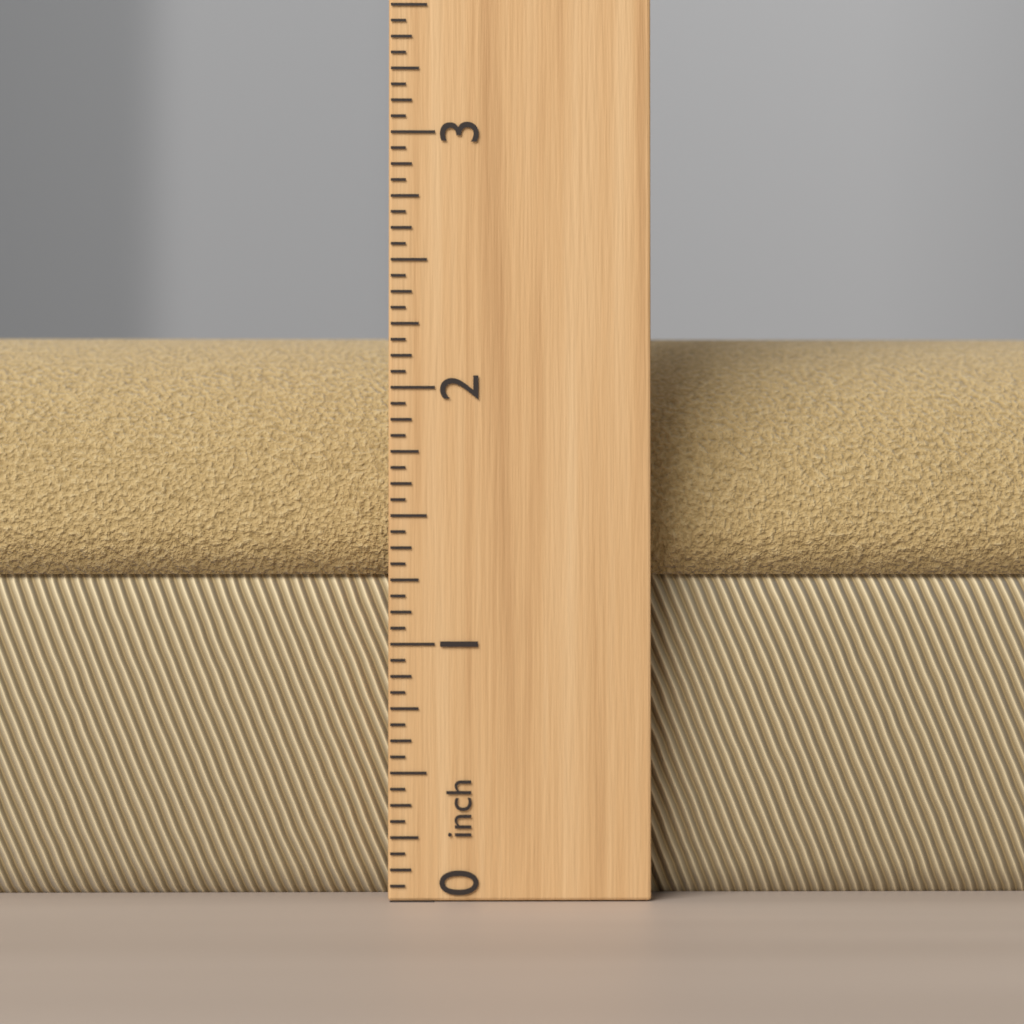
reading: 2.3125 inch
